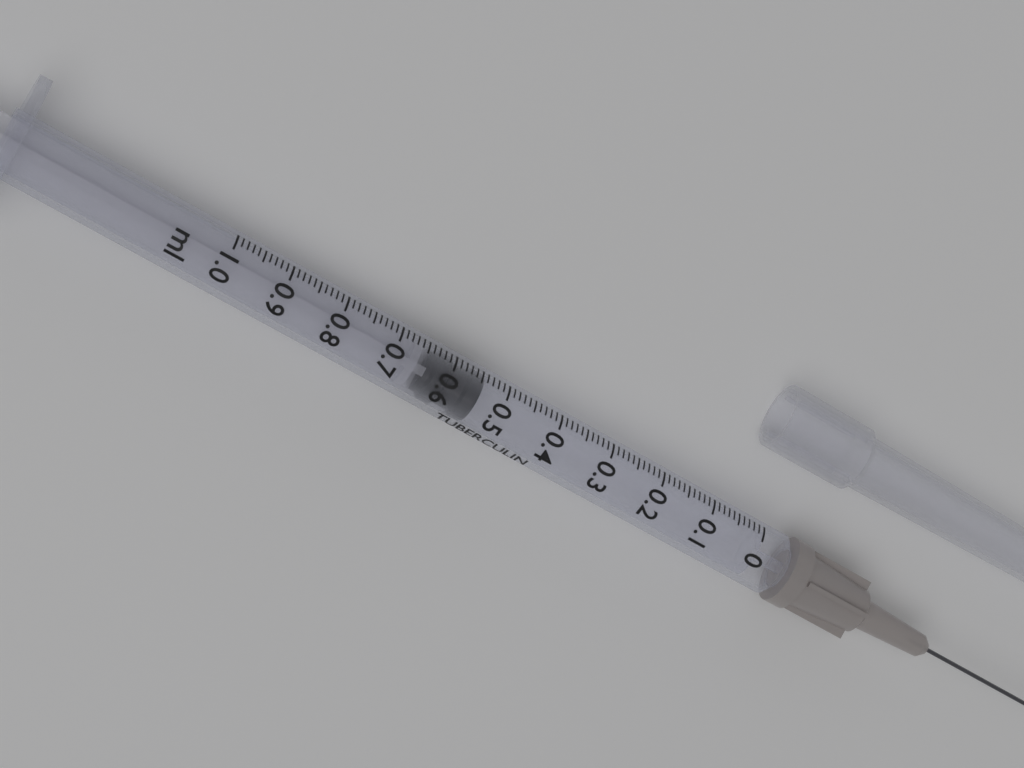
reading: 0.54 ml
